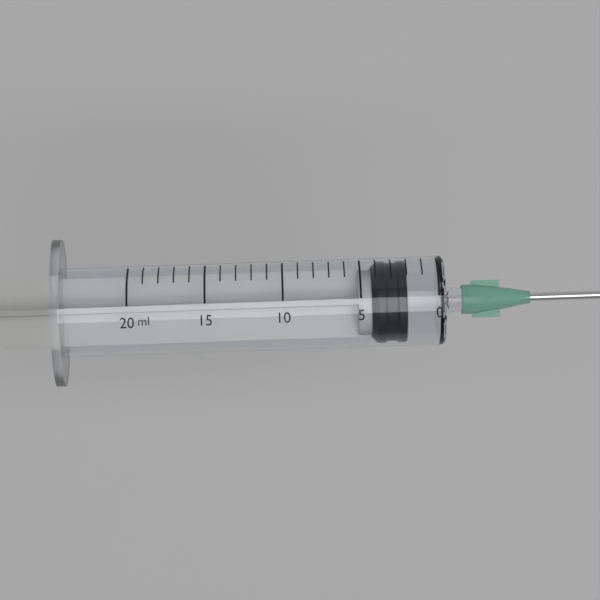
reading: 2 ml
